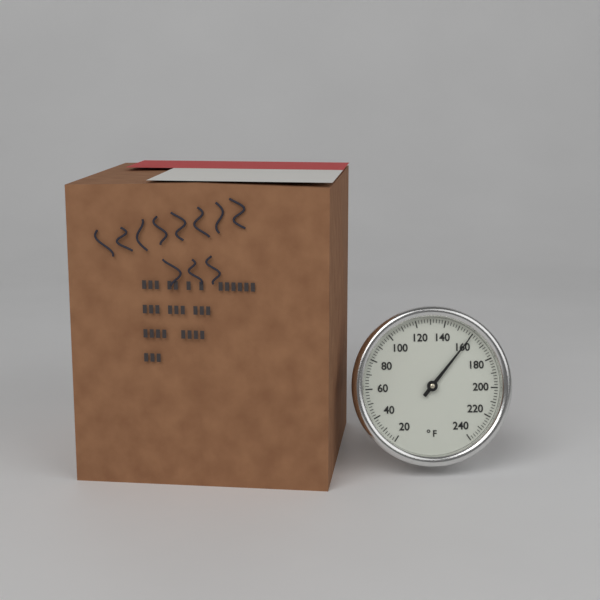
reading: 160 °F
